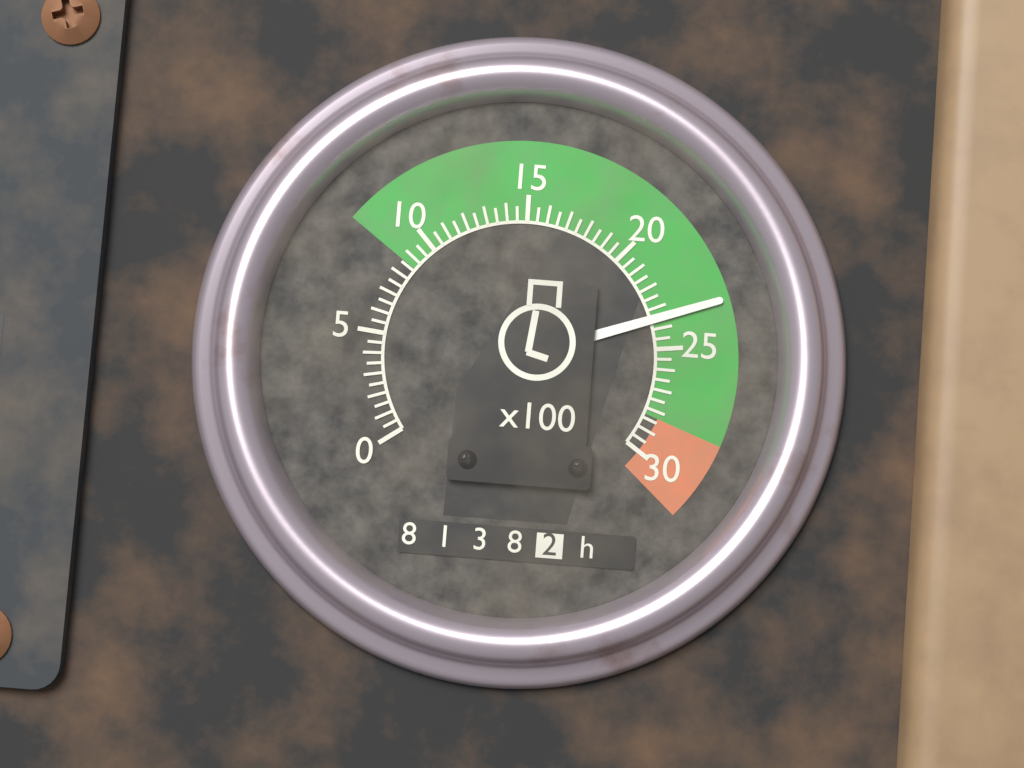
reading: 23.5 x100 rpm
